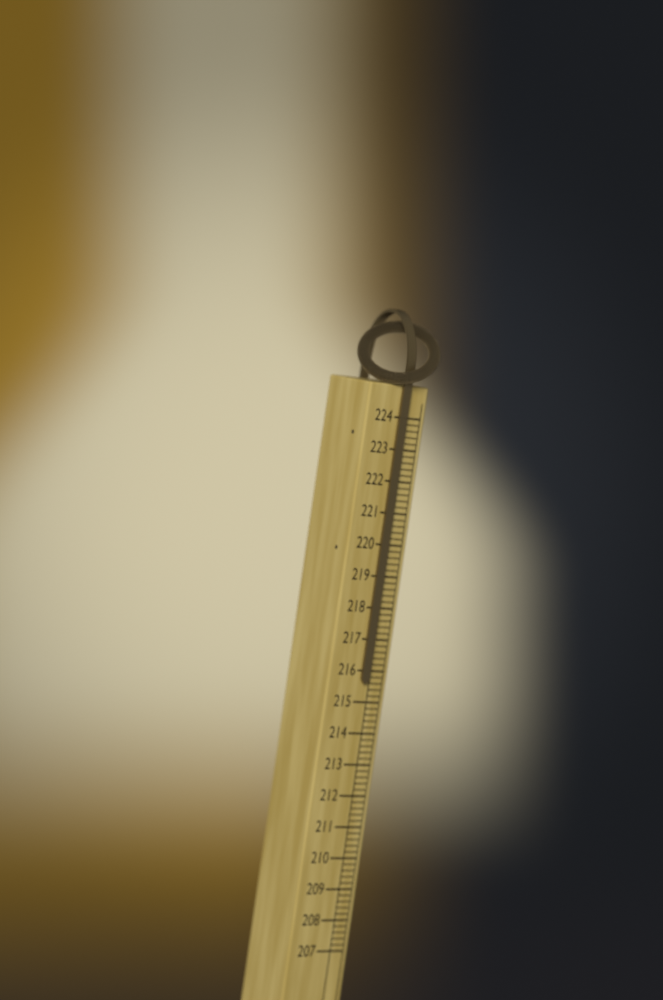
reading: 215.6 (no unit)
